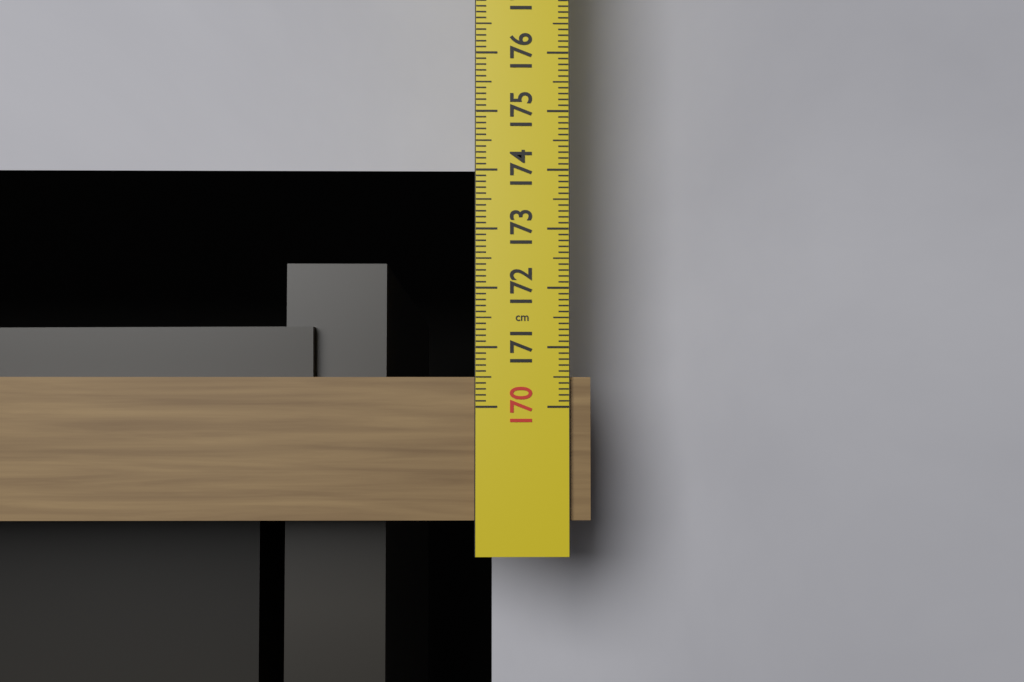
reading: 170.5 cm
